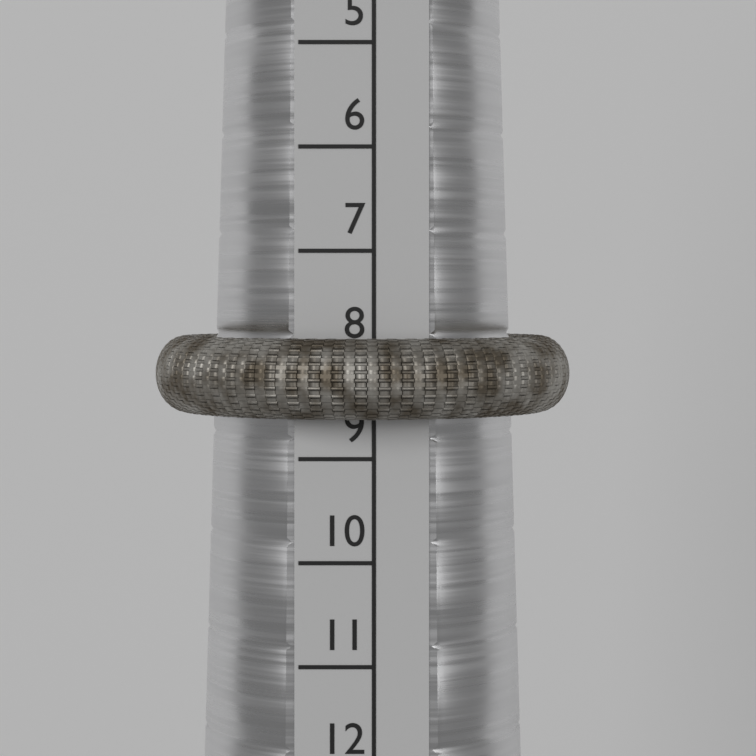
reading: 8.6 (no unit)
